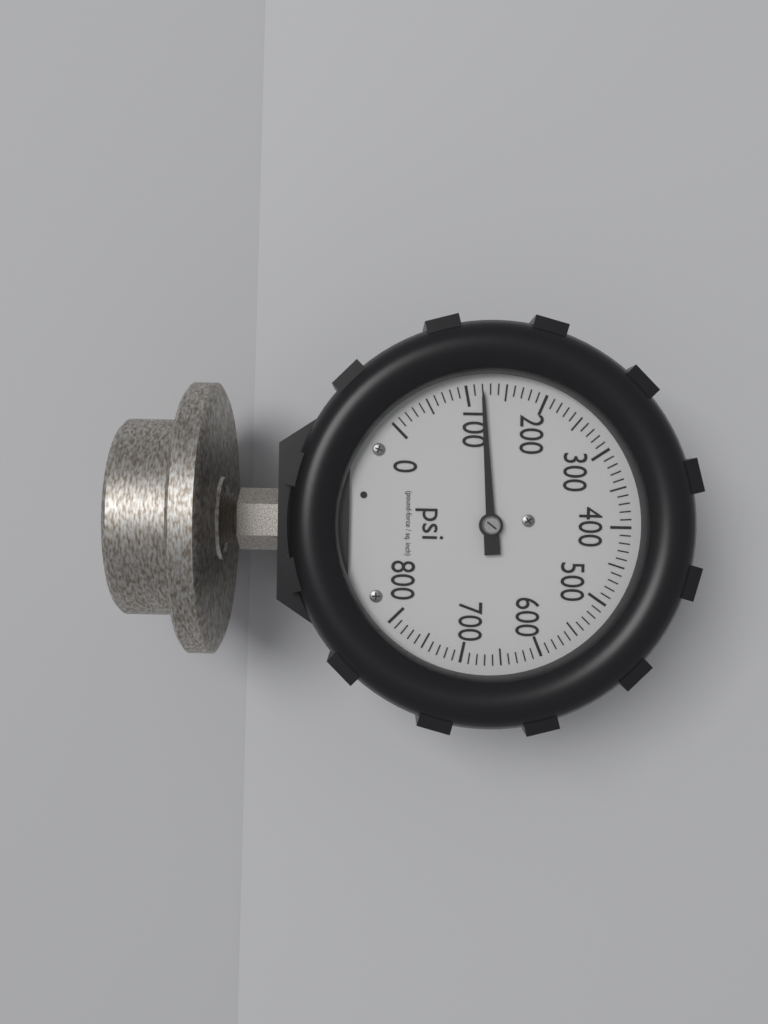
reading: 120 psi
